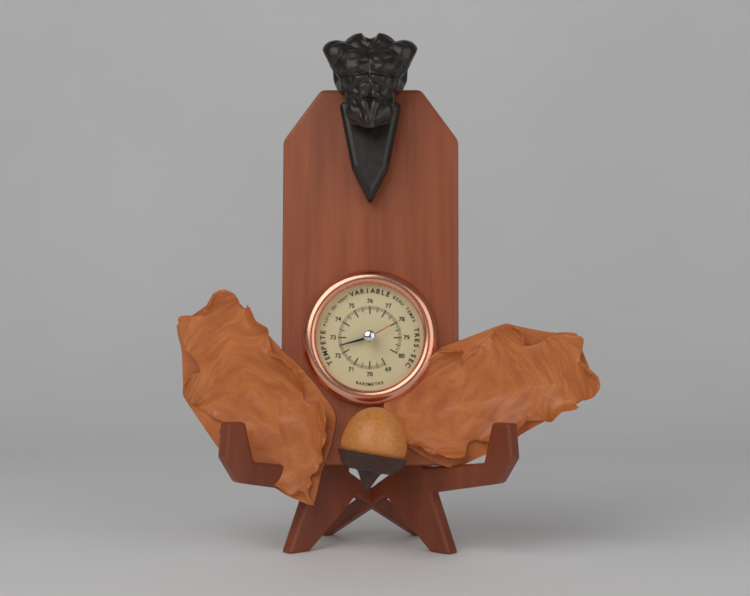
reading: 72.5 (no unit)
